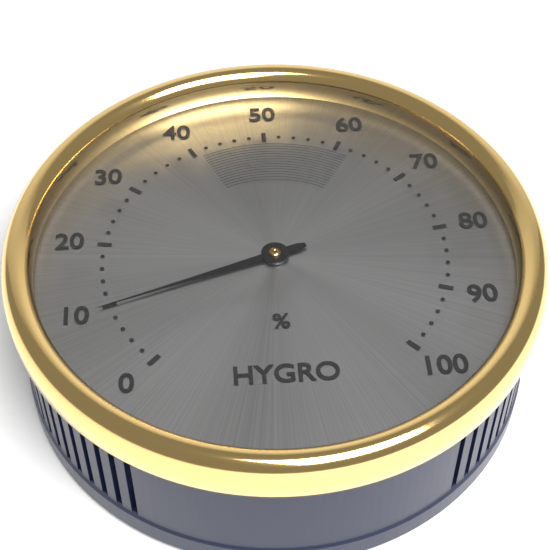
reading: 10 %
